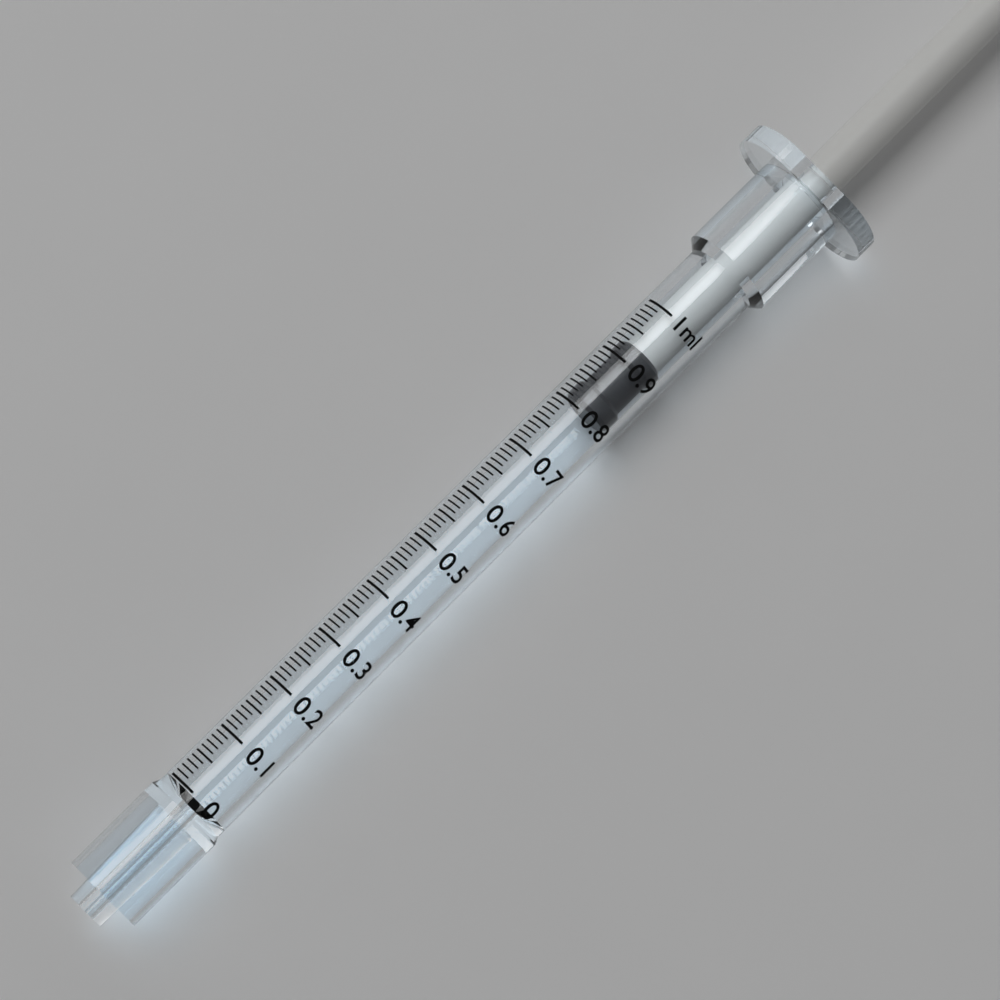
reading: 0.81 ml
